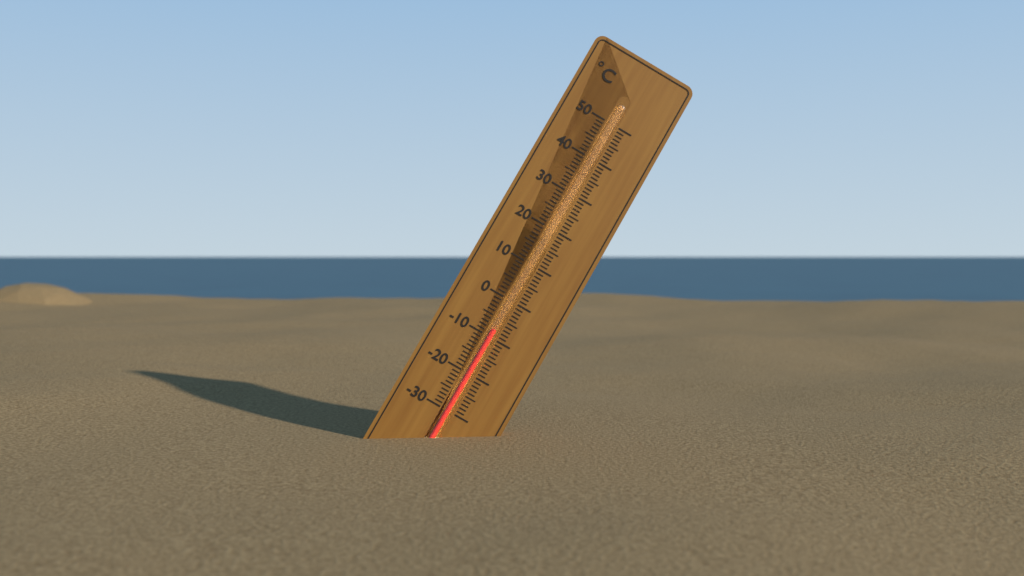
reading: -8 °C
